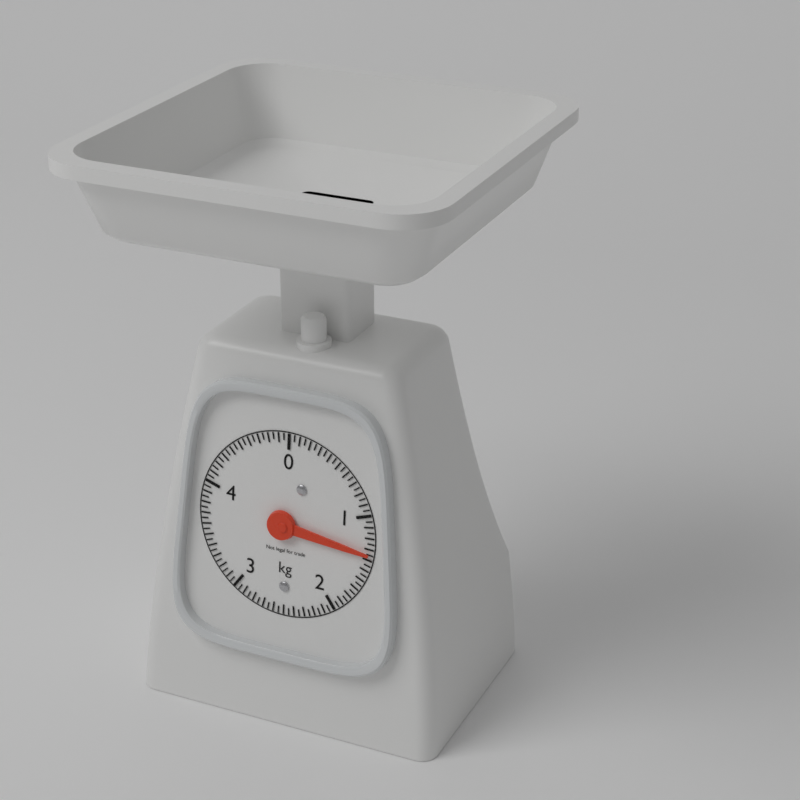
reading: 1.35 kg
